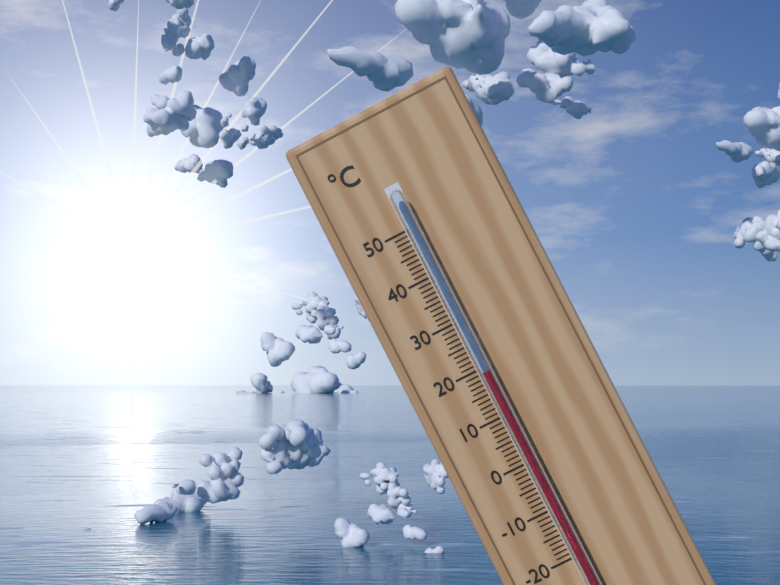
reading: 19 °C
